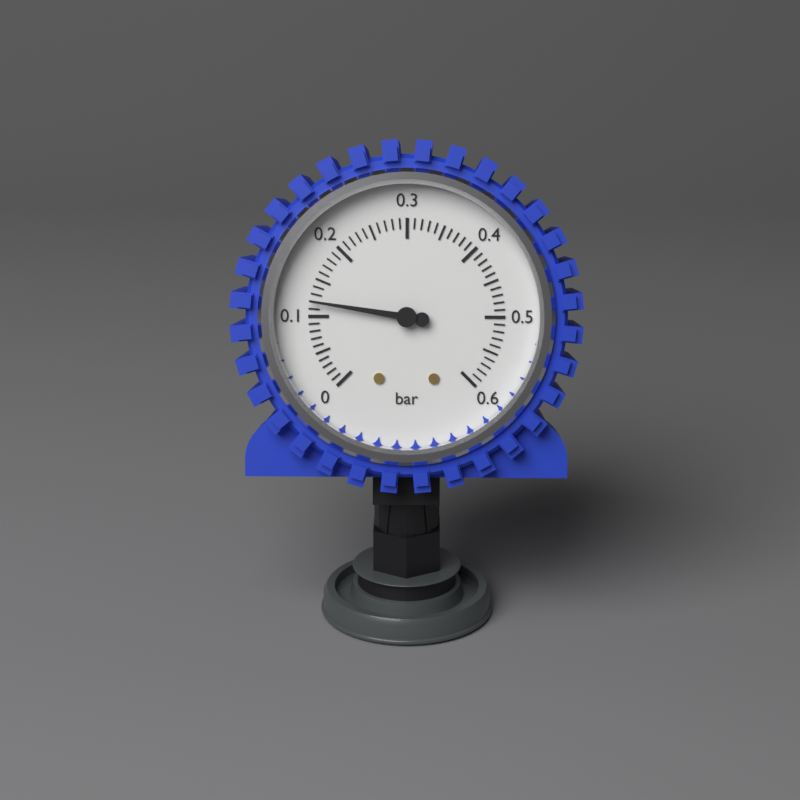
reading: 0.12 bar
